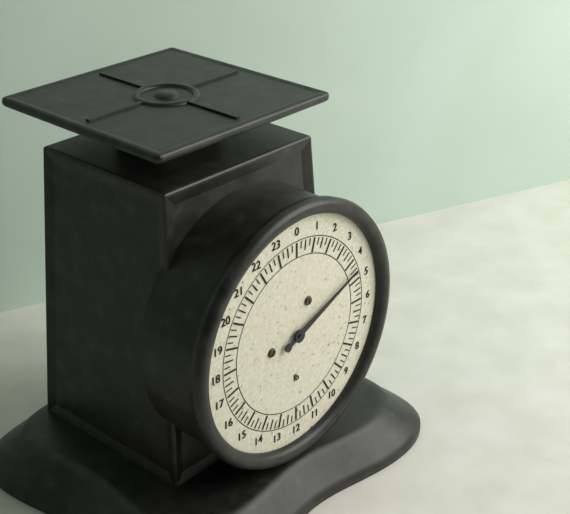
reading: 4.50 lb
